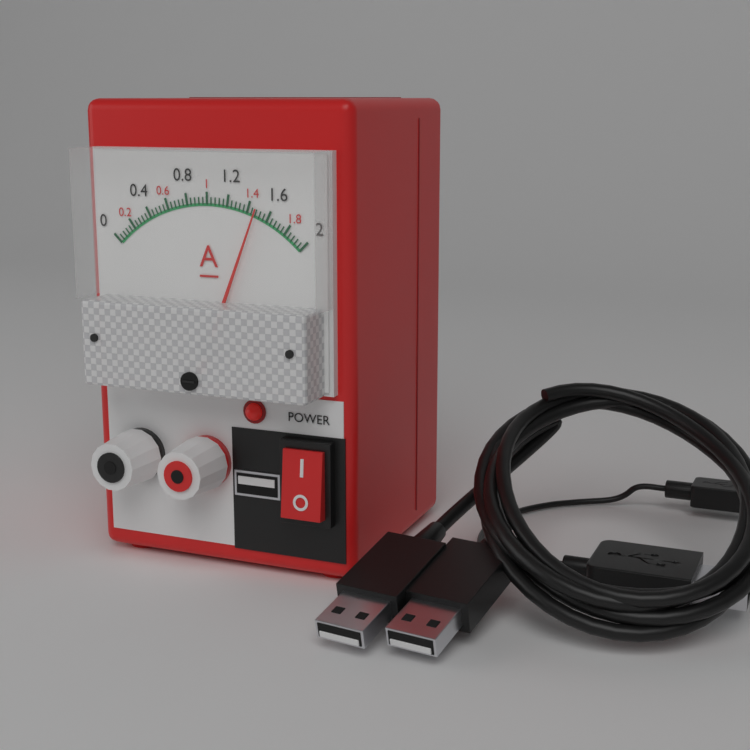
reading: 1.48 A
